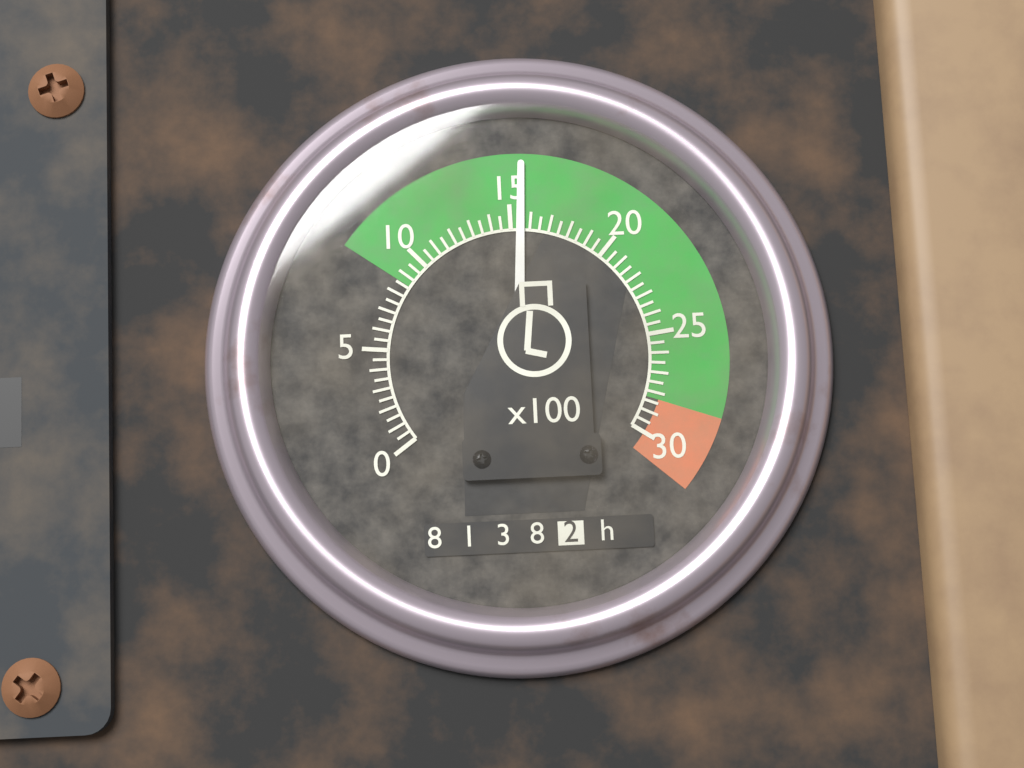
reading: 15.5 x100 rpm
